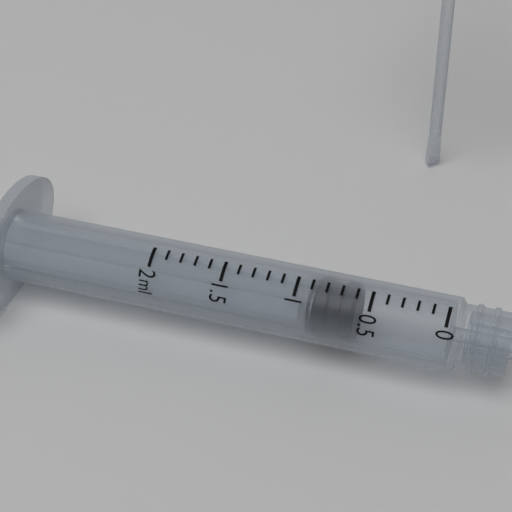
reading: 0.6 ml
